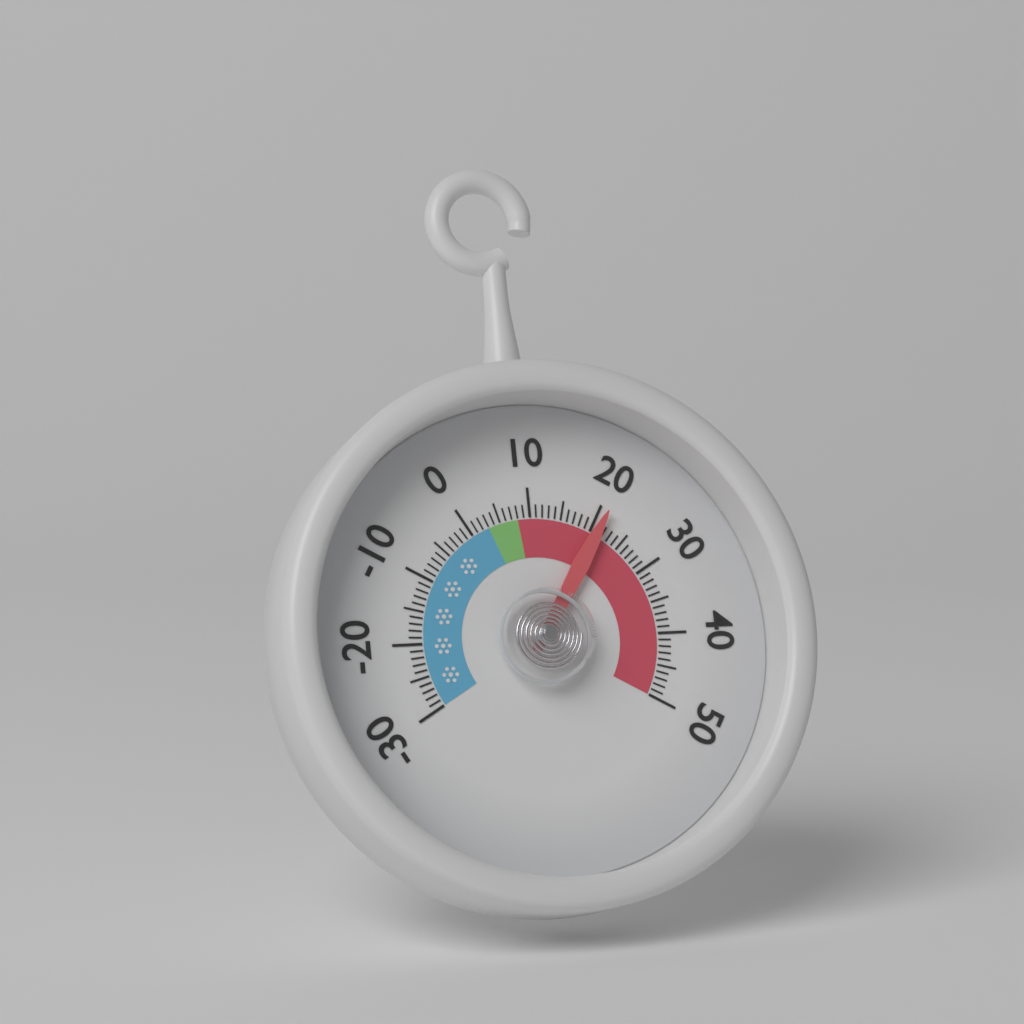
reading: 21 (no unit)
